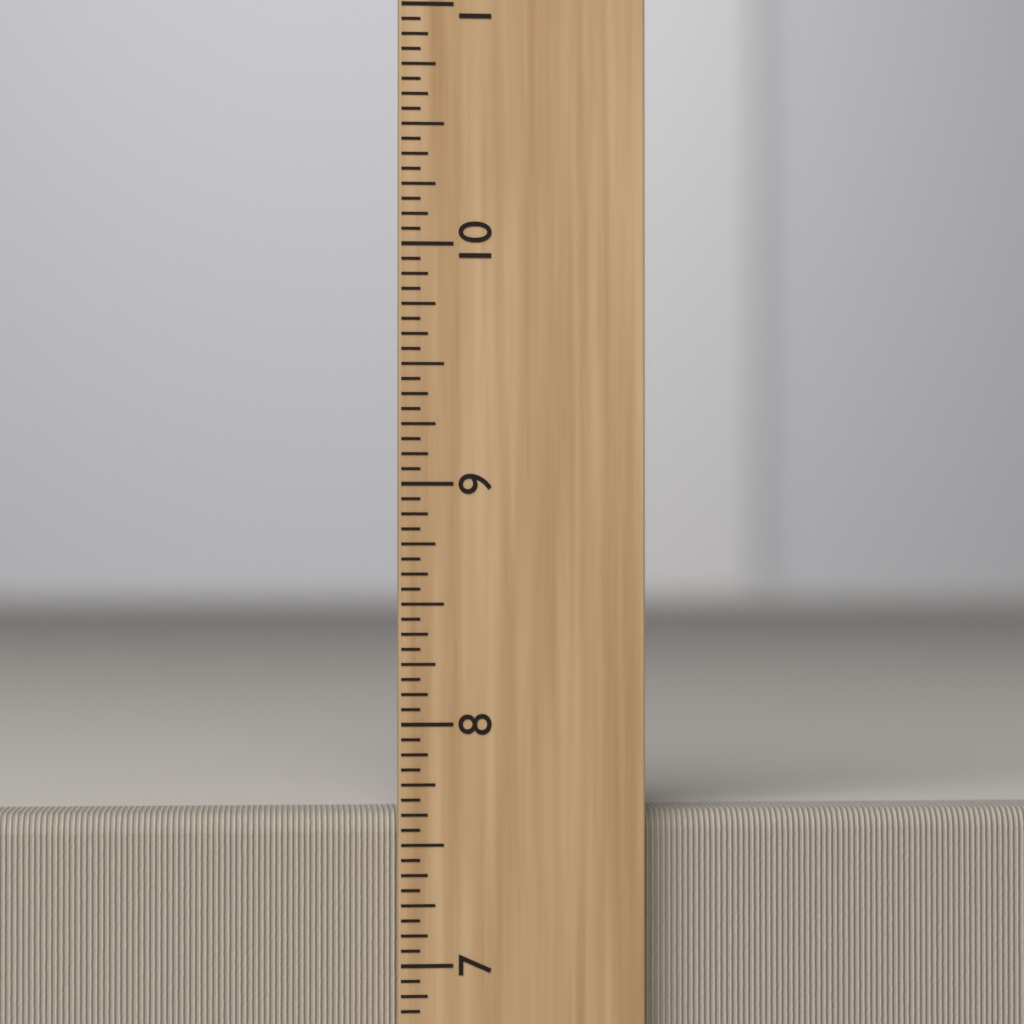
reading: 7.6250 inch
